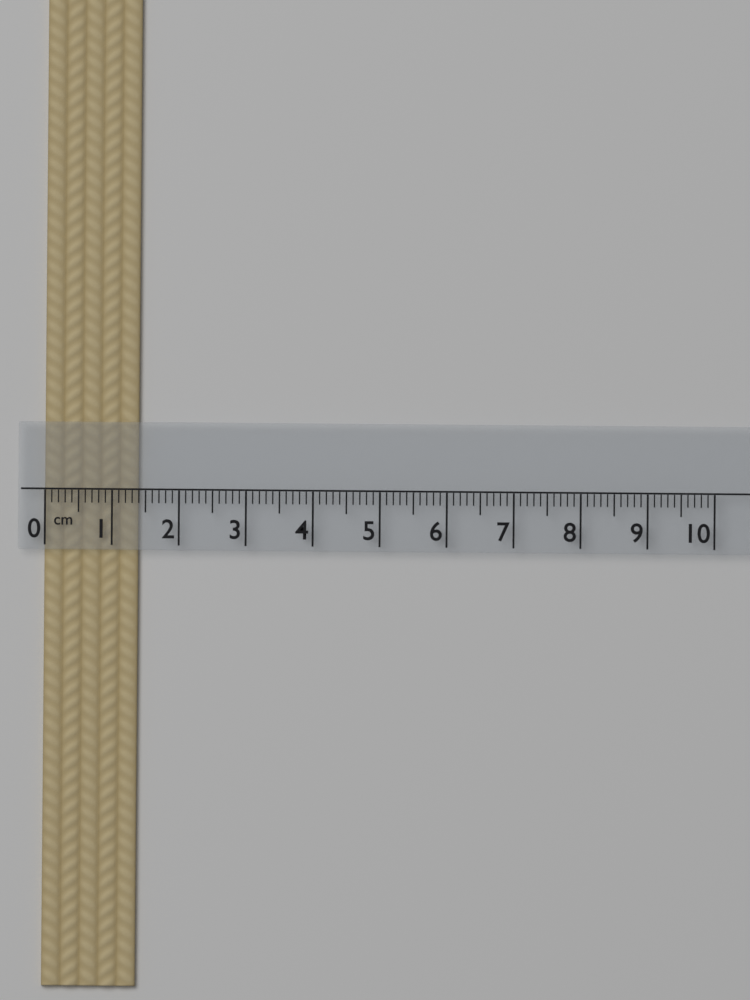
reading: 1.4 cm
